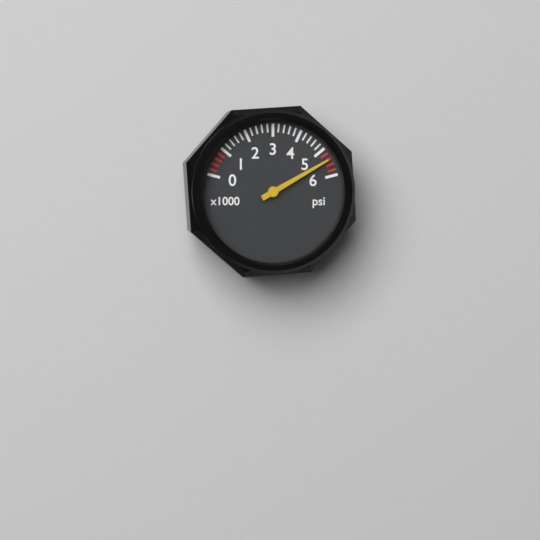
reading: 5400 psi
